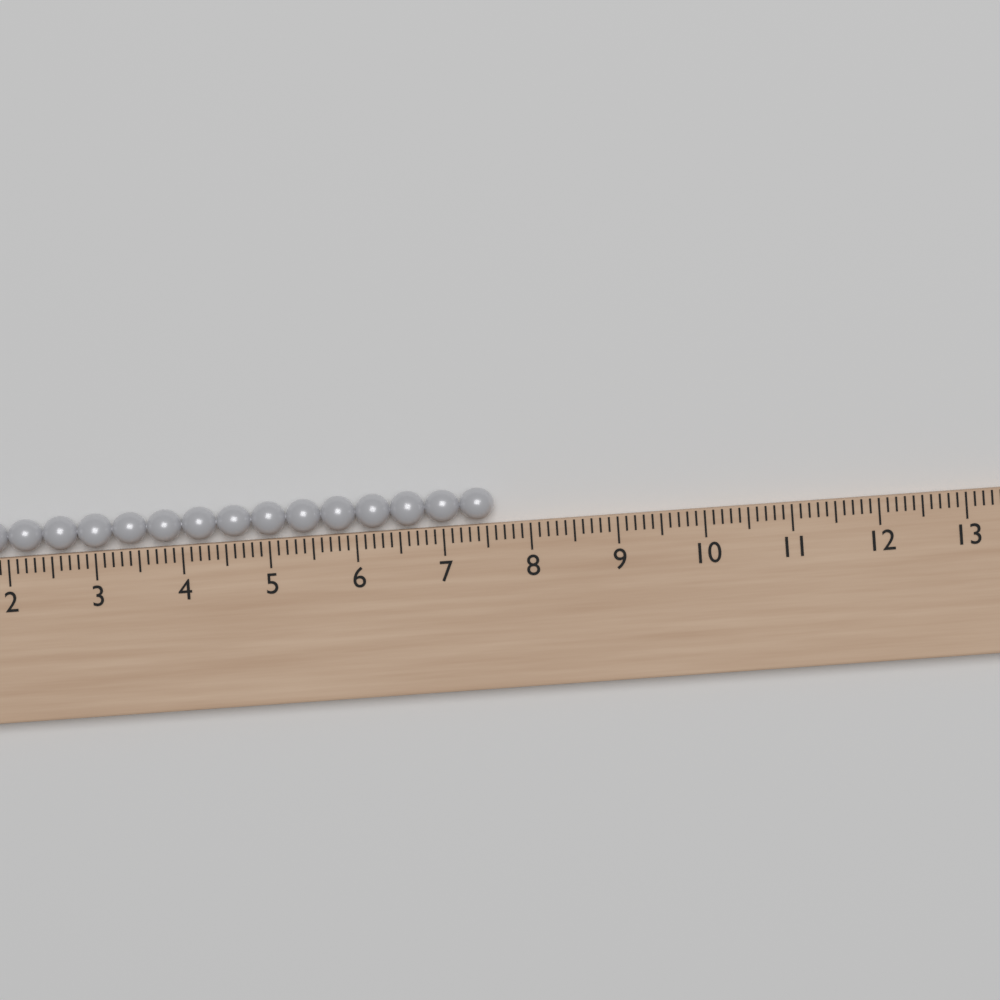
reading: 7.6 (no unit)
